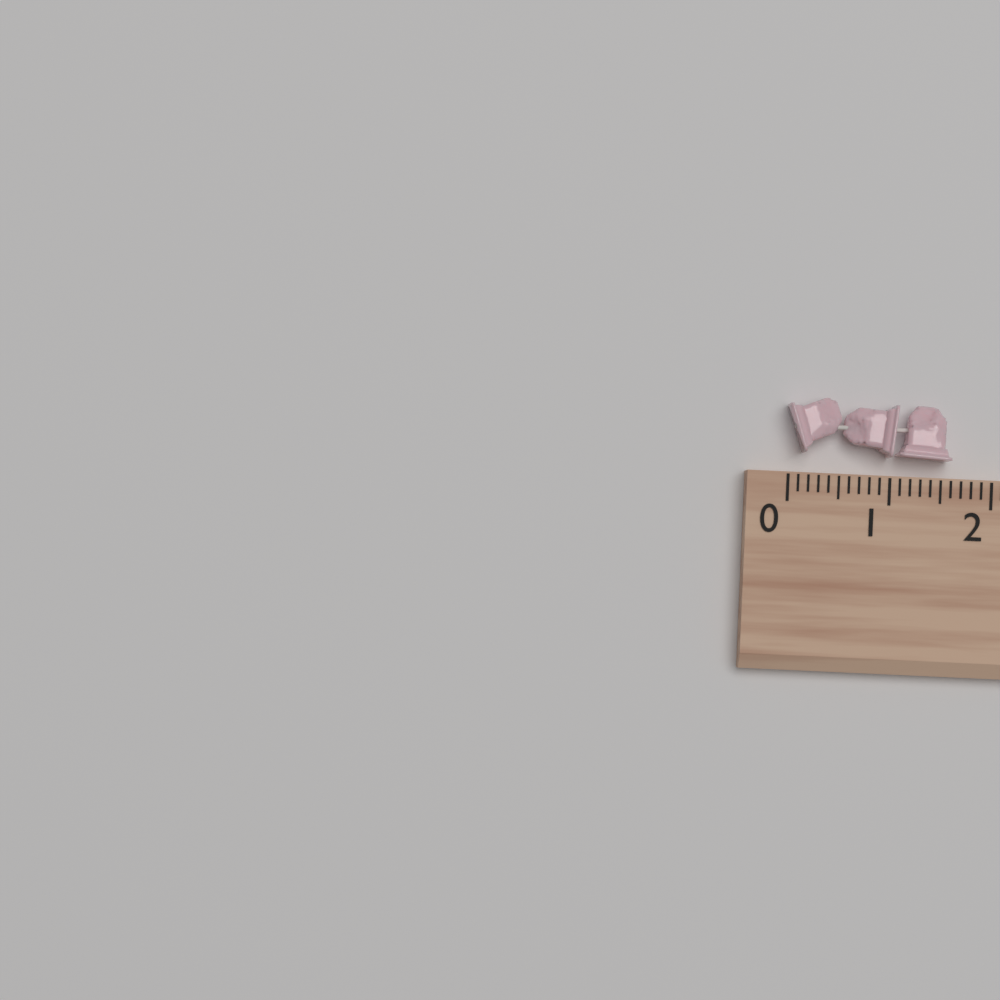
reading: 1.6 (no unit)
